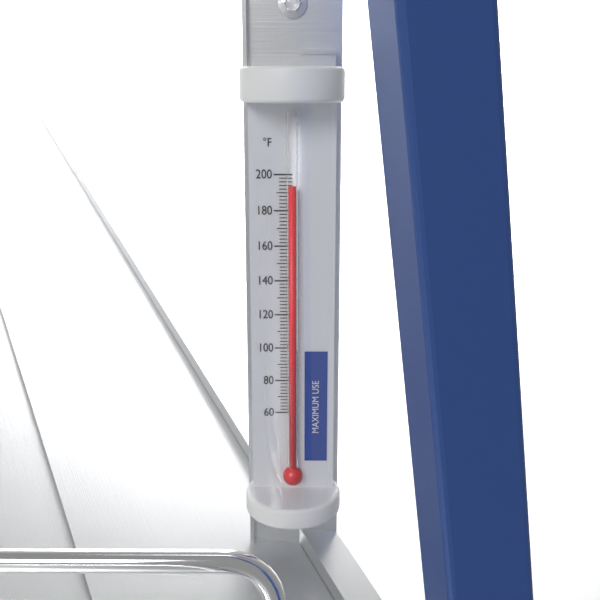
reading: 194 °F
